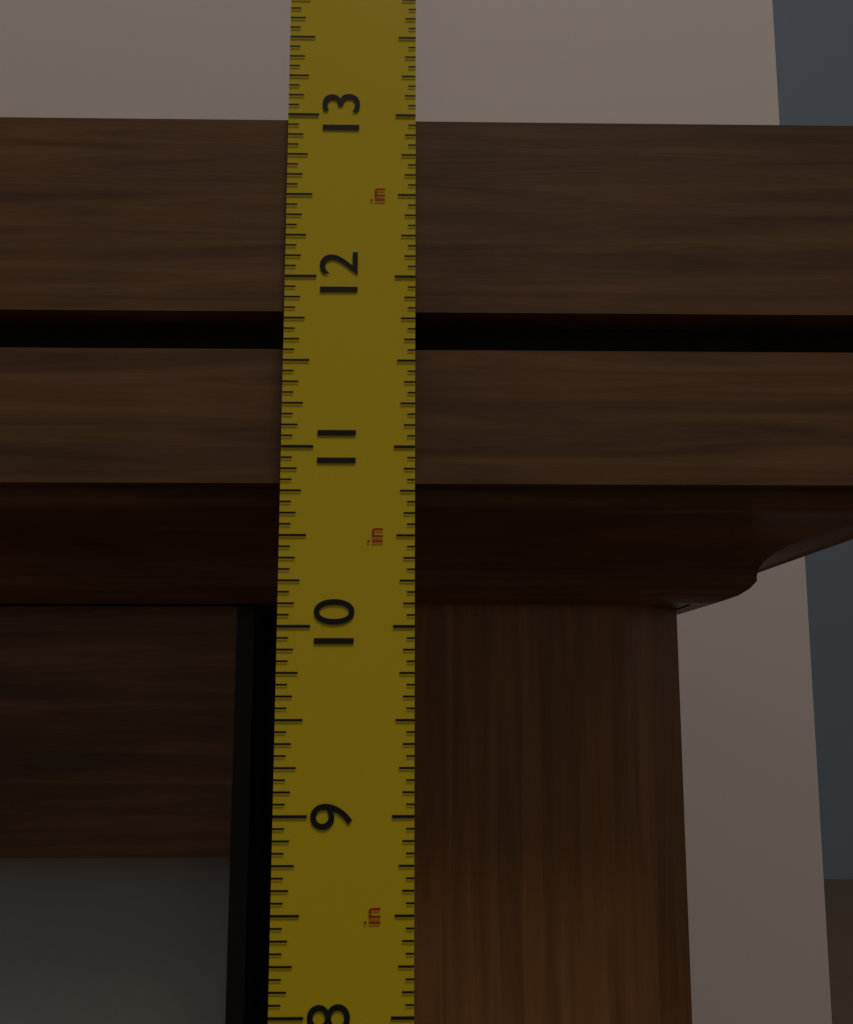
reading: 13.0000 in
